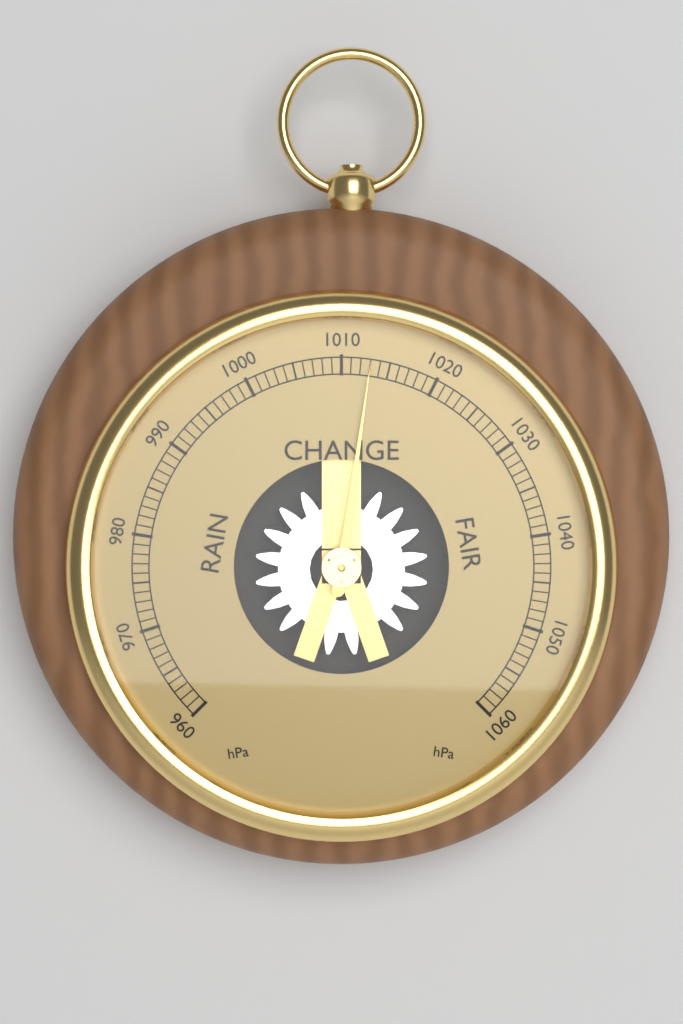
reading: 1013 hPa
